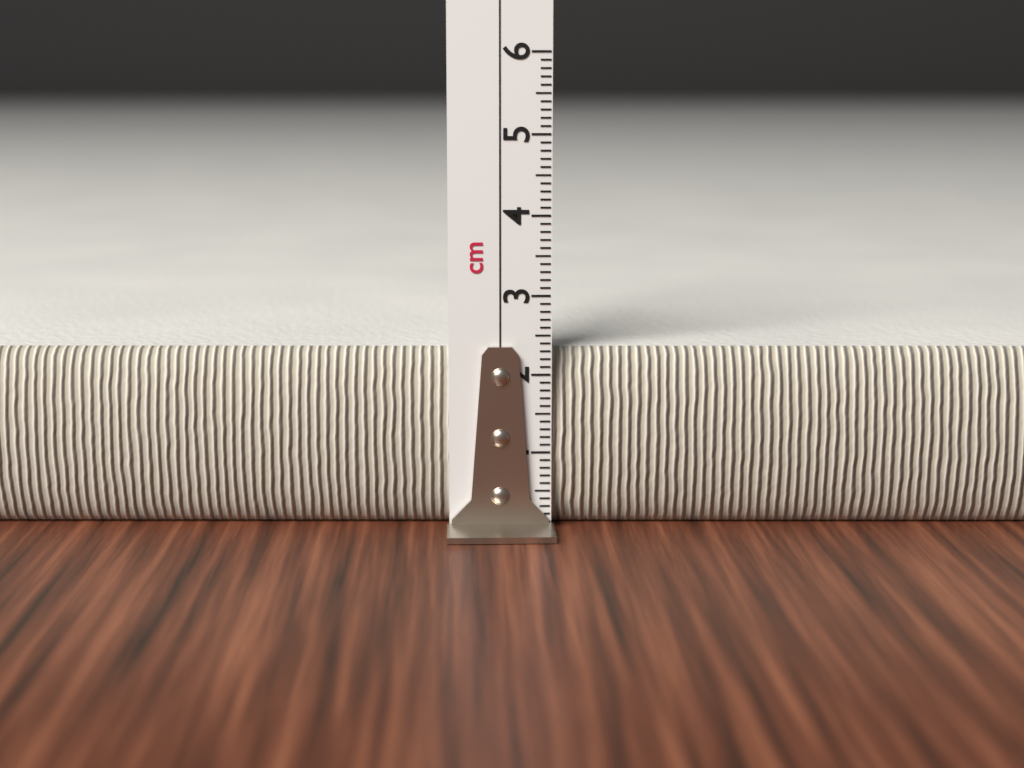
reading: 2.3 cm
